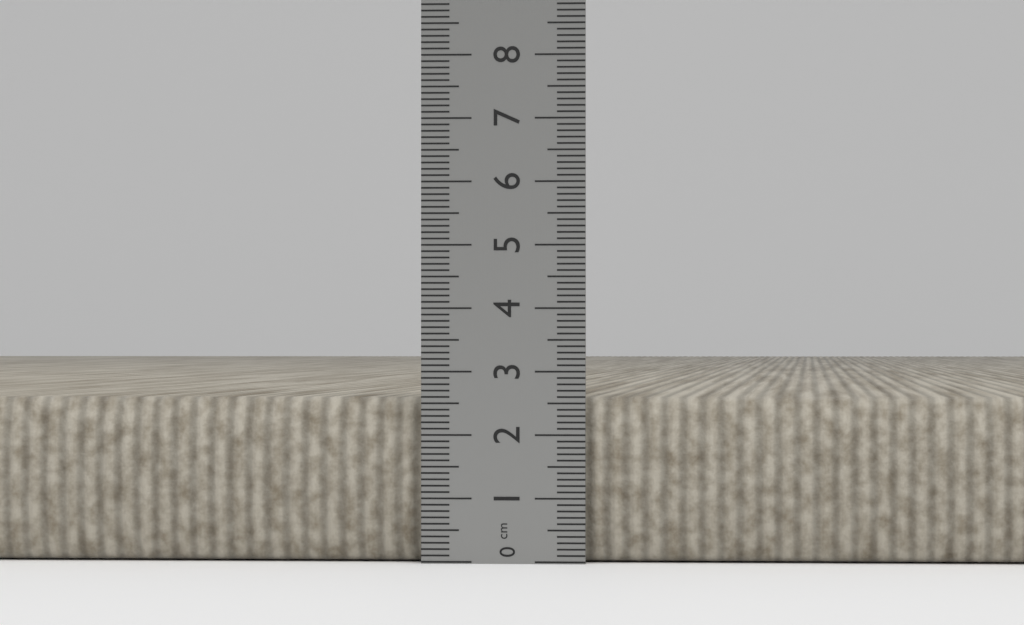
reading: 2.6 cm
